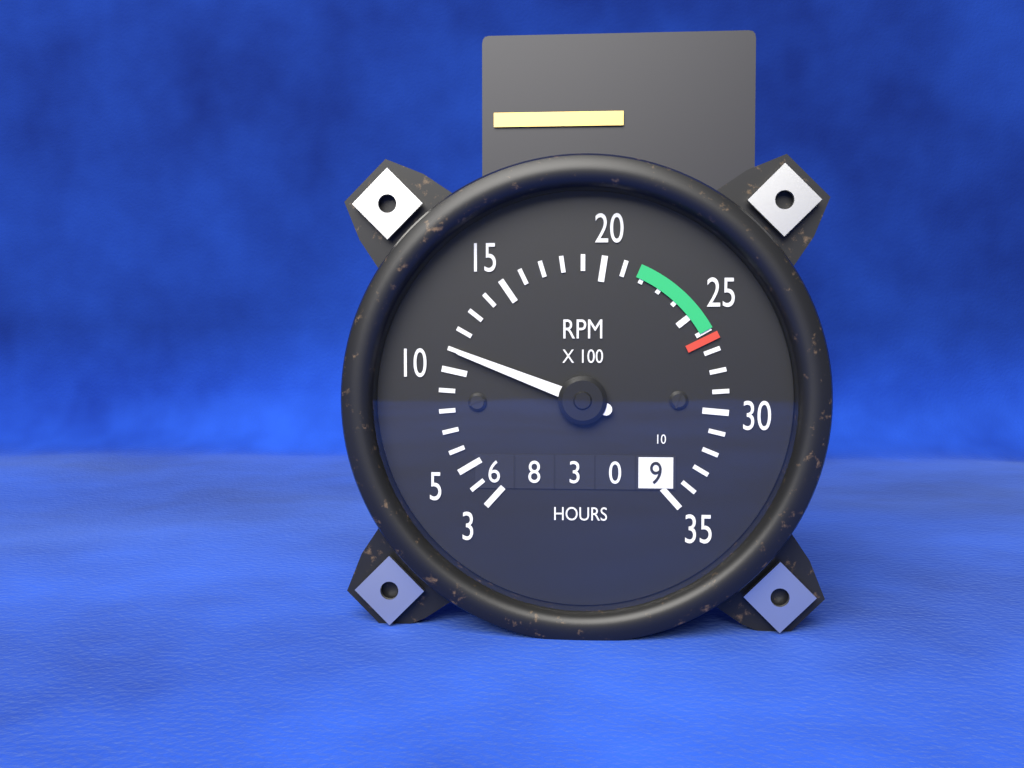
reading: 1100 RPM
